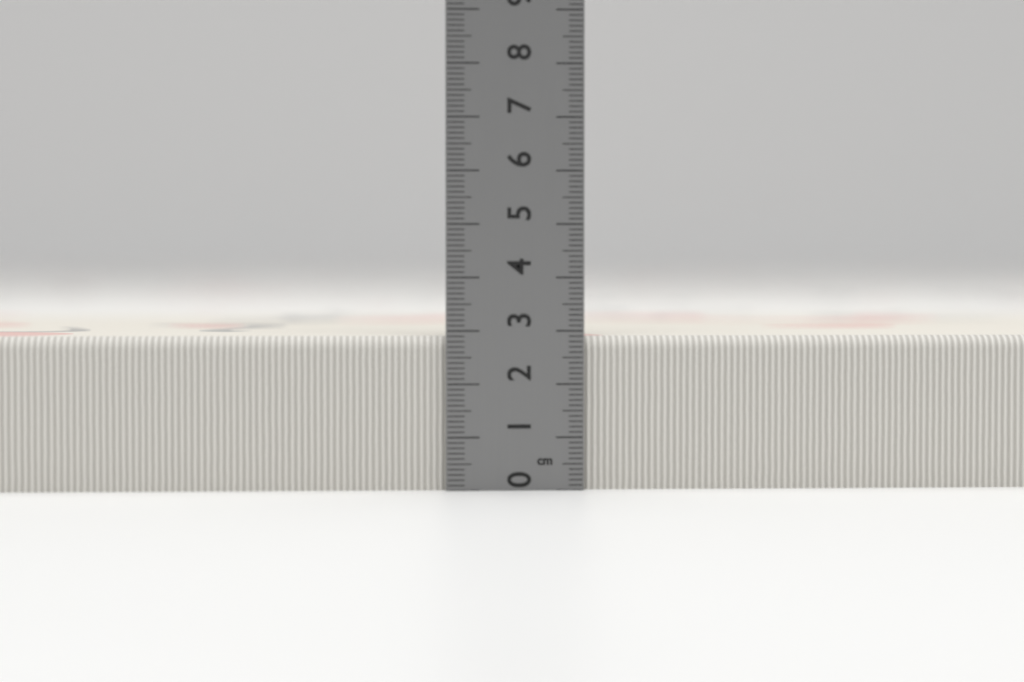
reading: 2.9 cm
